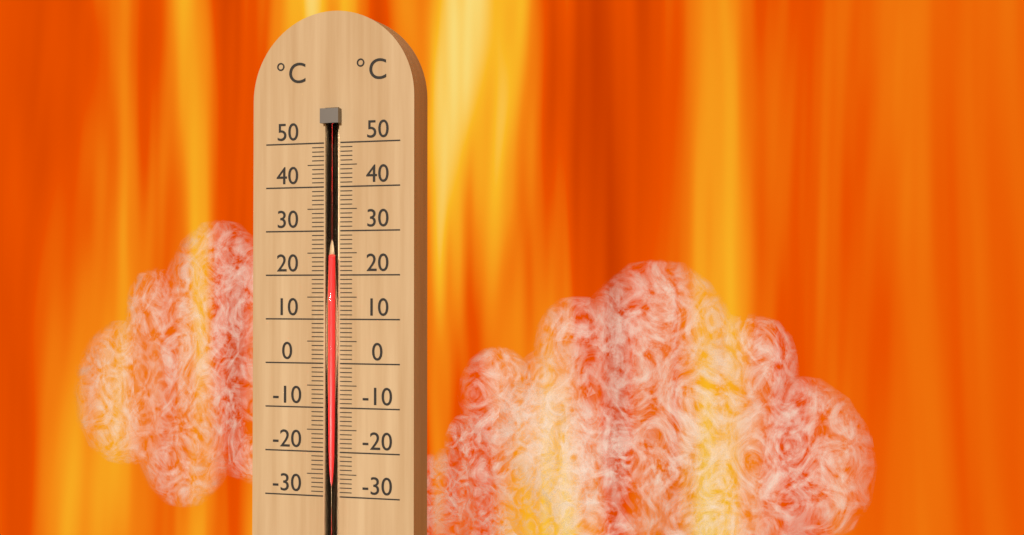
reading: 24 °C
